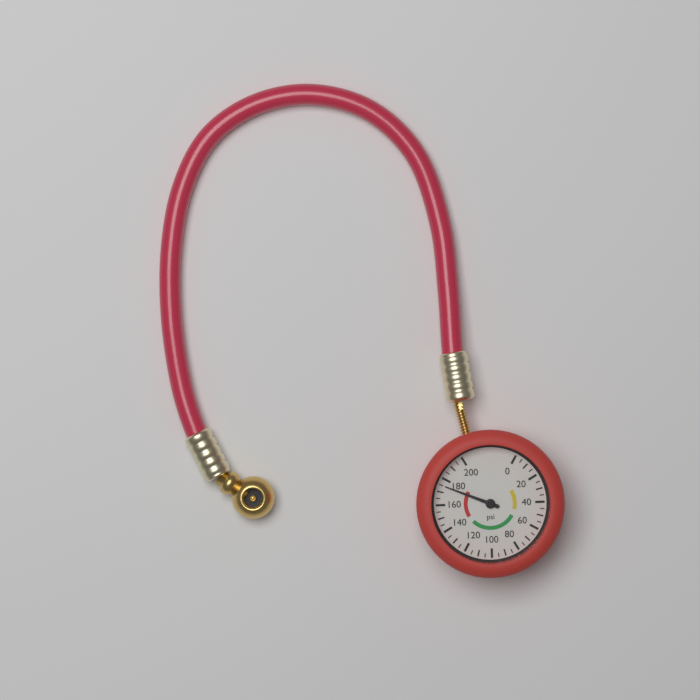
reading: 175 psi
